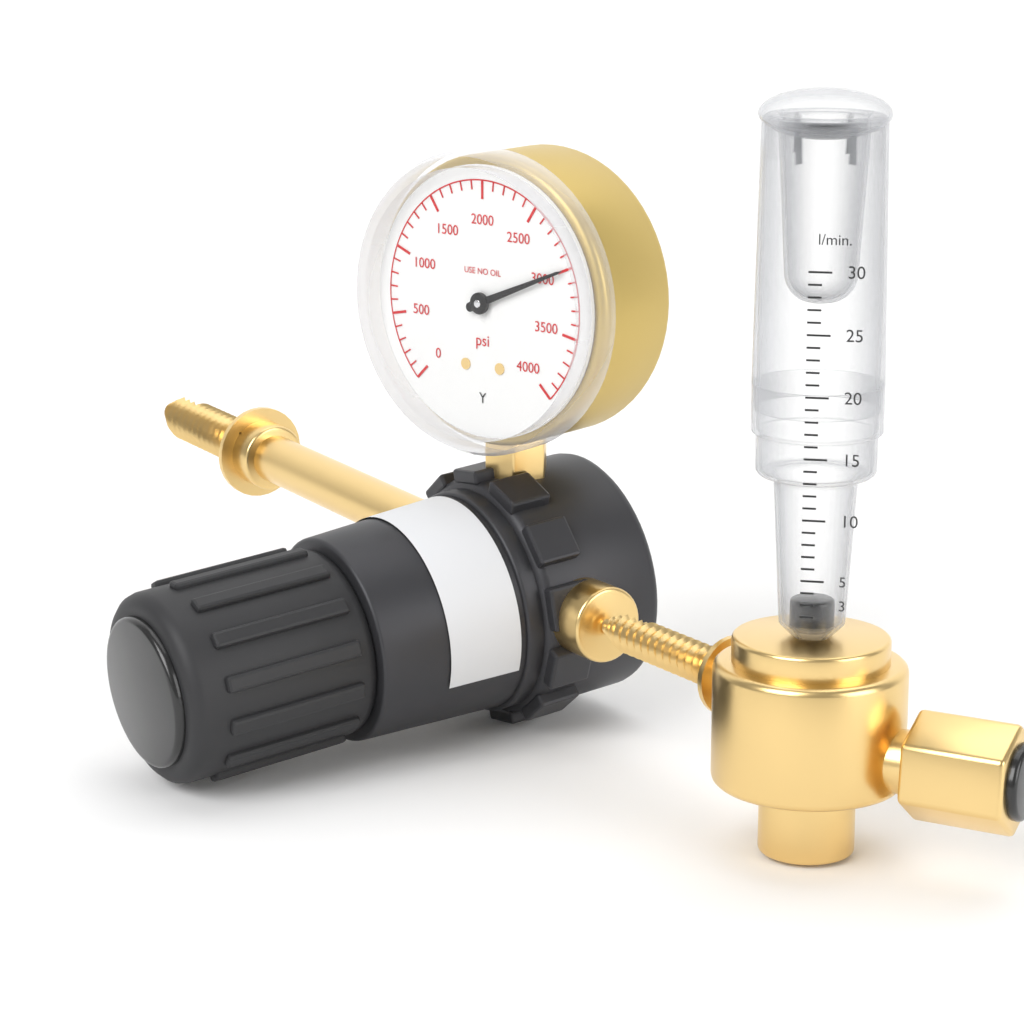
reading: 3000 psi
